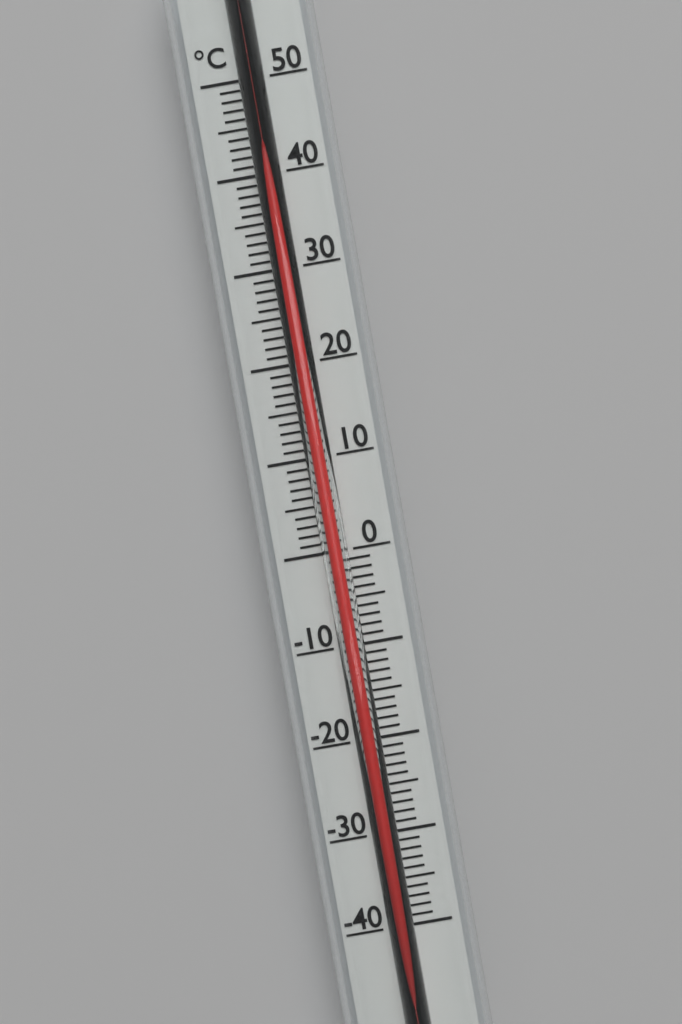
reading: 42 °C
